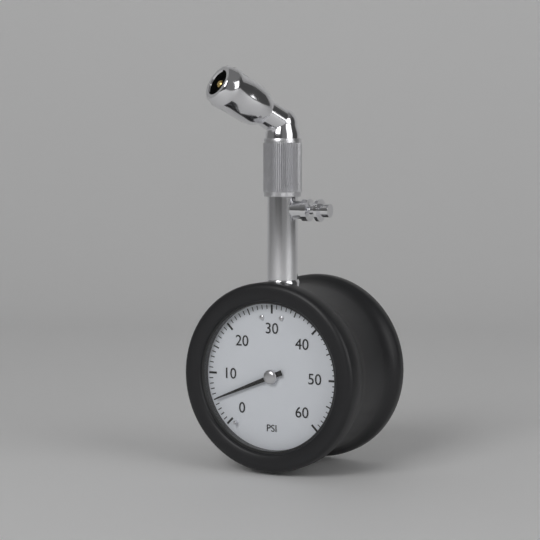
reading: 5 psi
